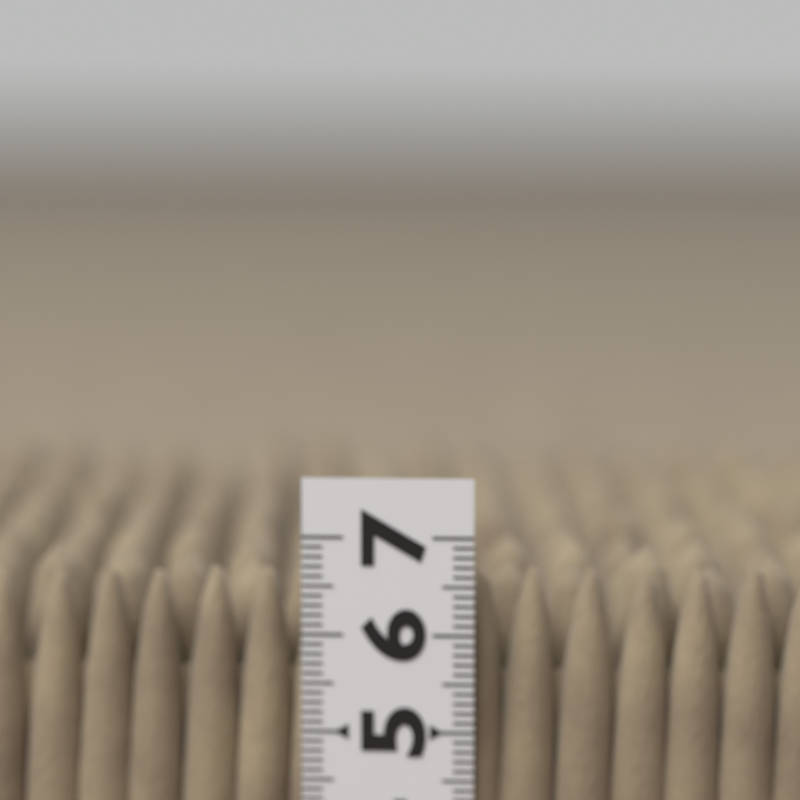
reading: 6.8 (no unit)
